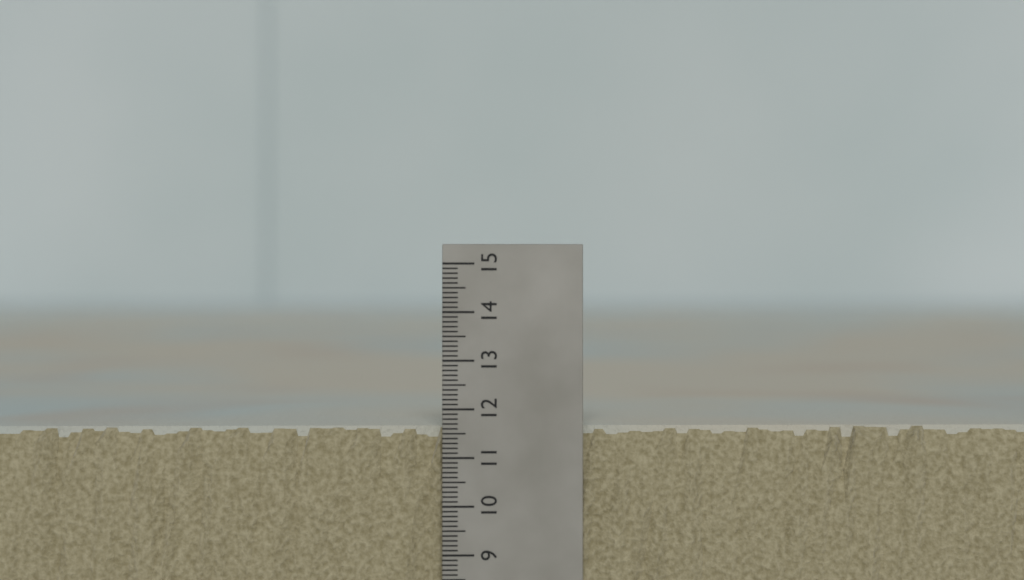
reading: 11.6 (no unit)
